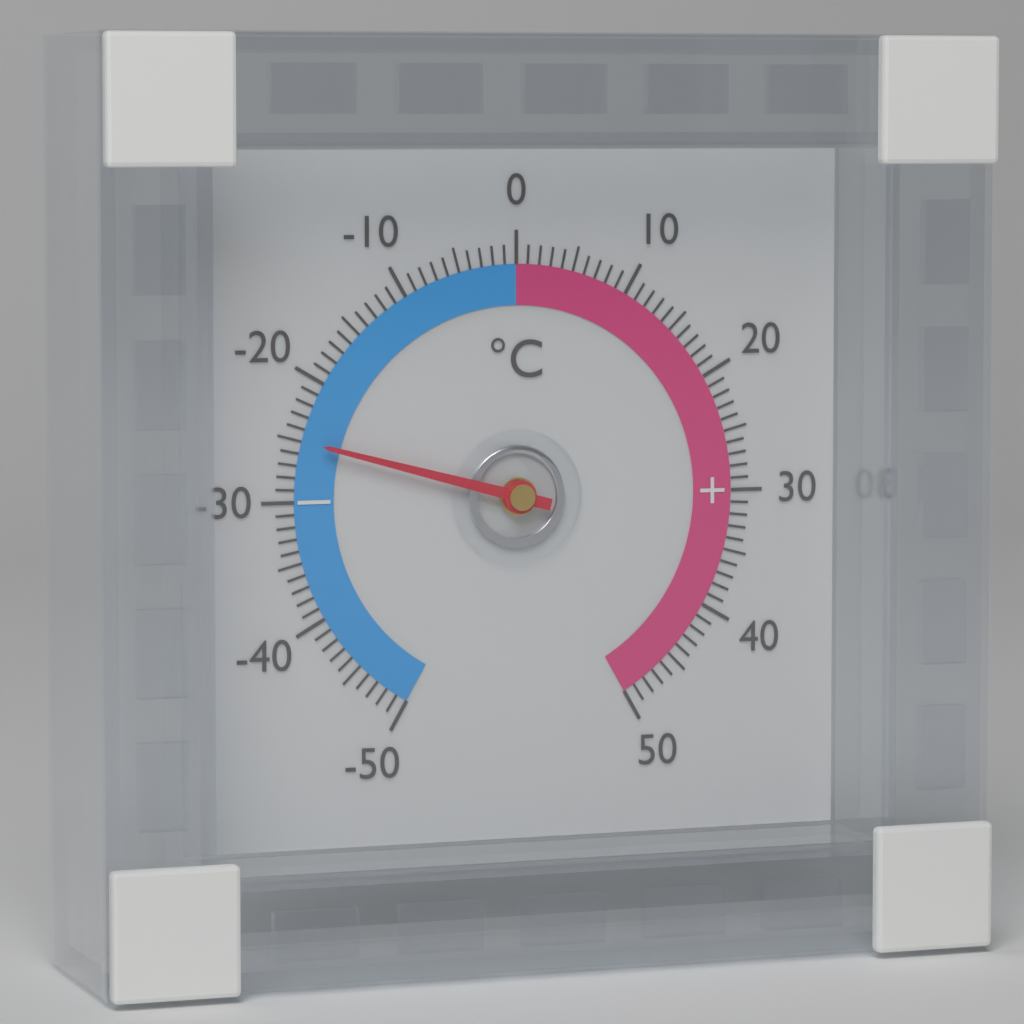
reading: -25 °C
